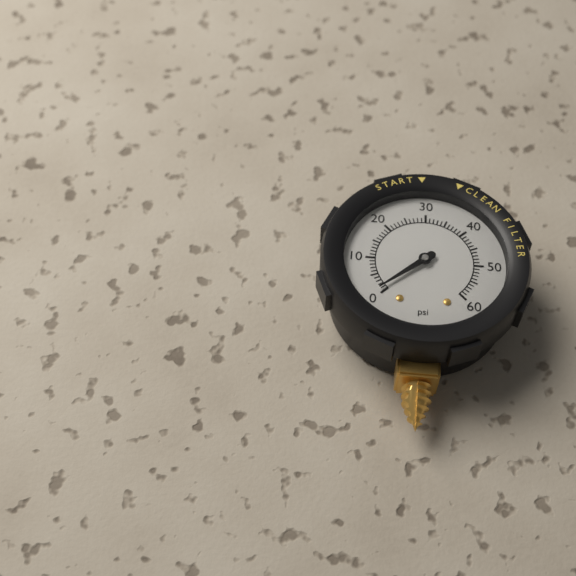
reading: 1 psi
